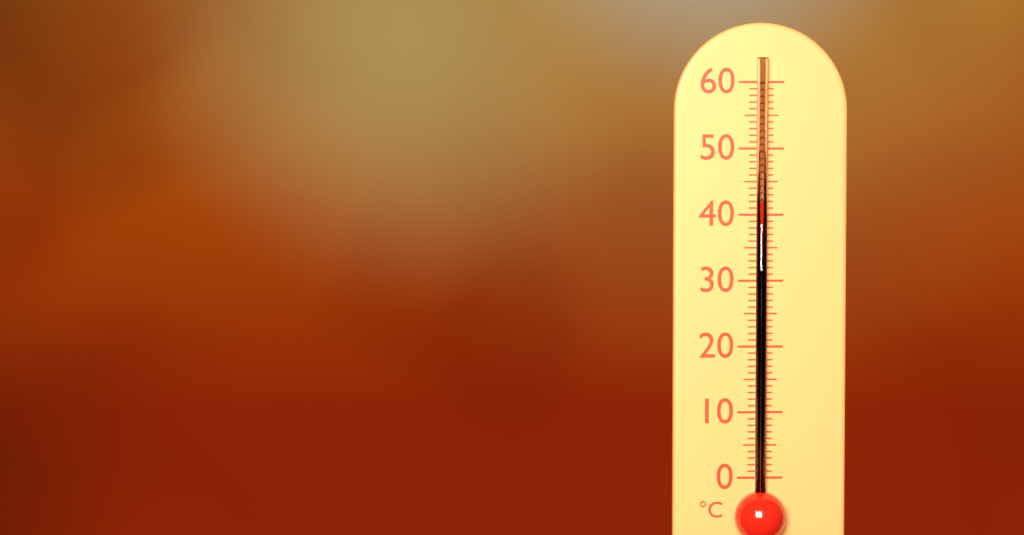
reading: 42 °C
